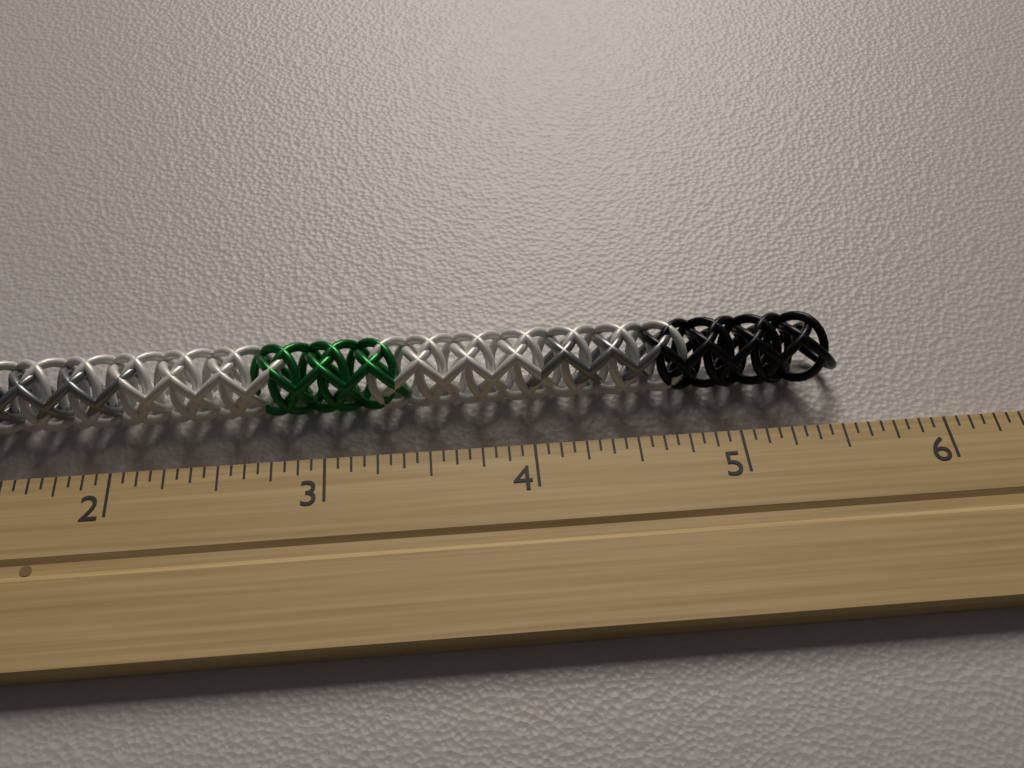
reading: 5.5625 inch
